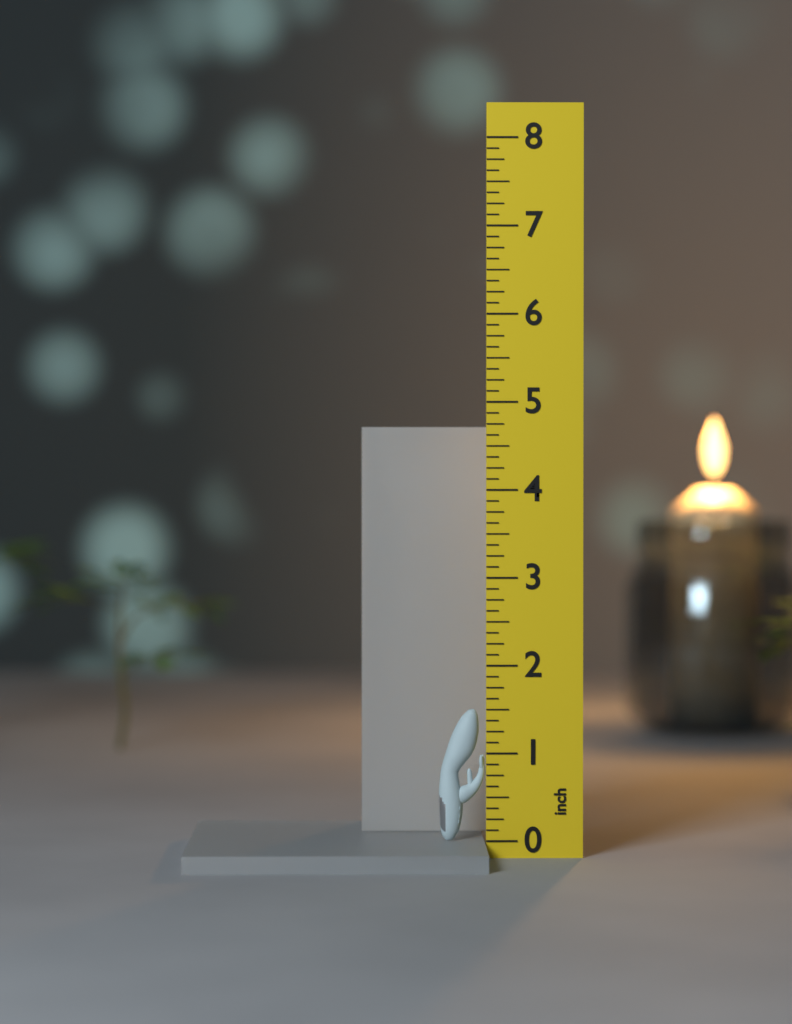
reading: 1.500 inch
